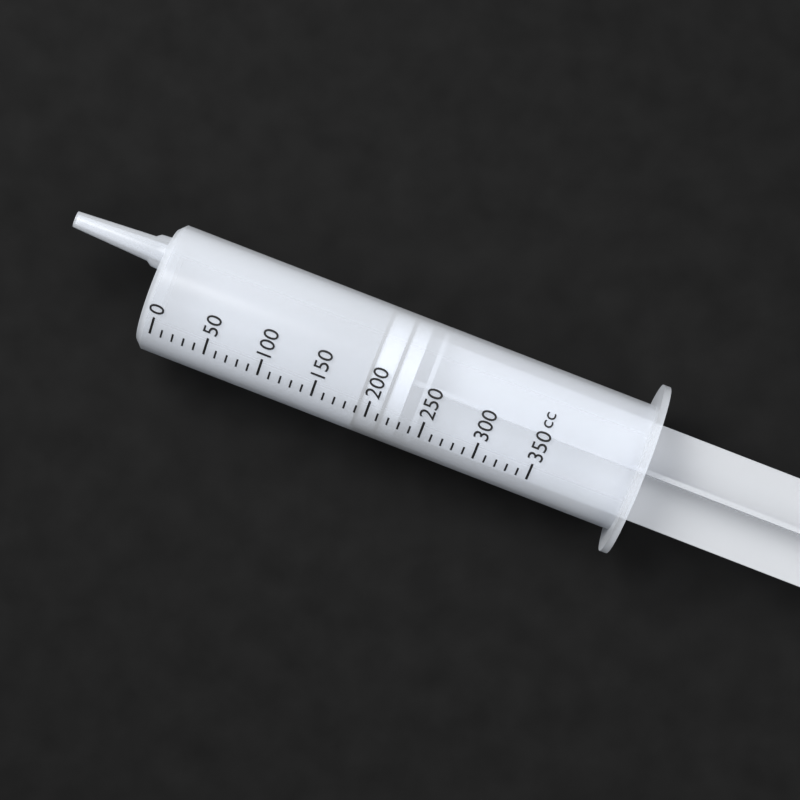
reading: 190 cc
